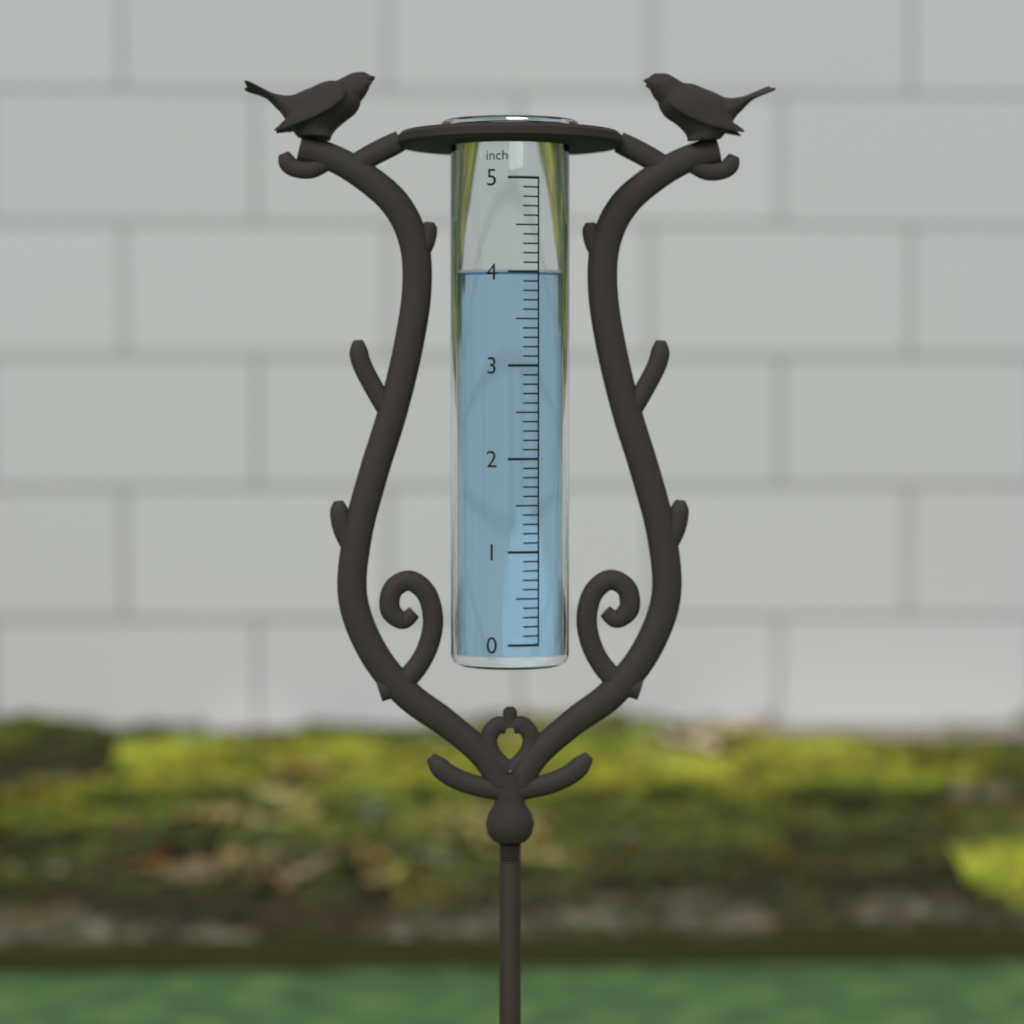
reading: 4.0 inch
